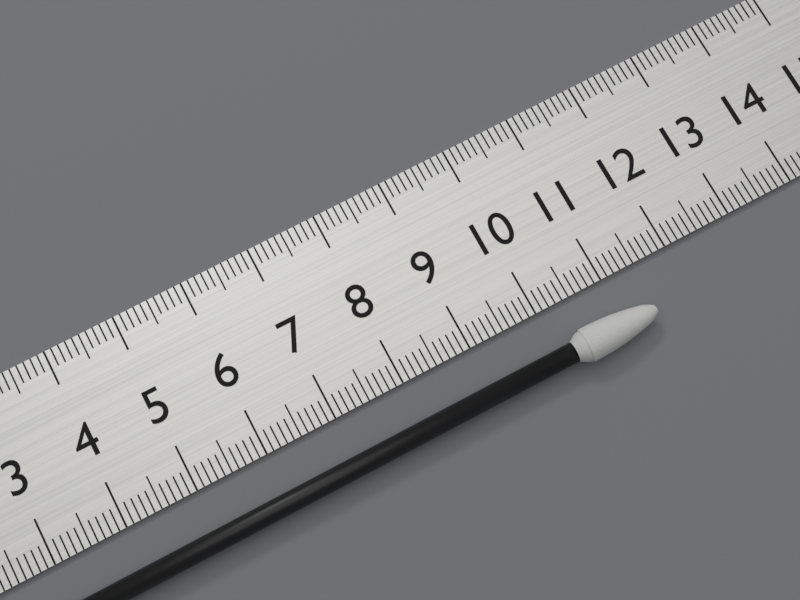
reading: 11.4 cm
